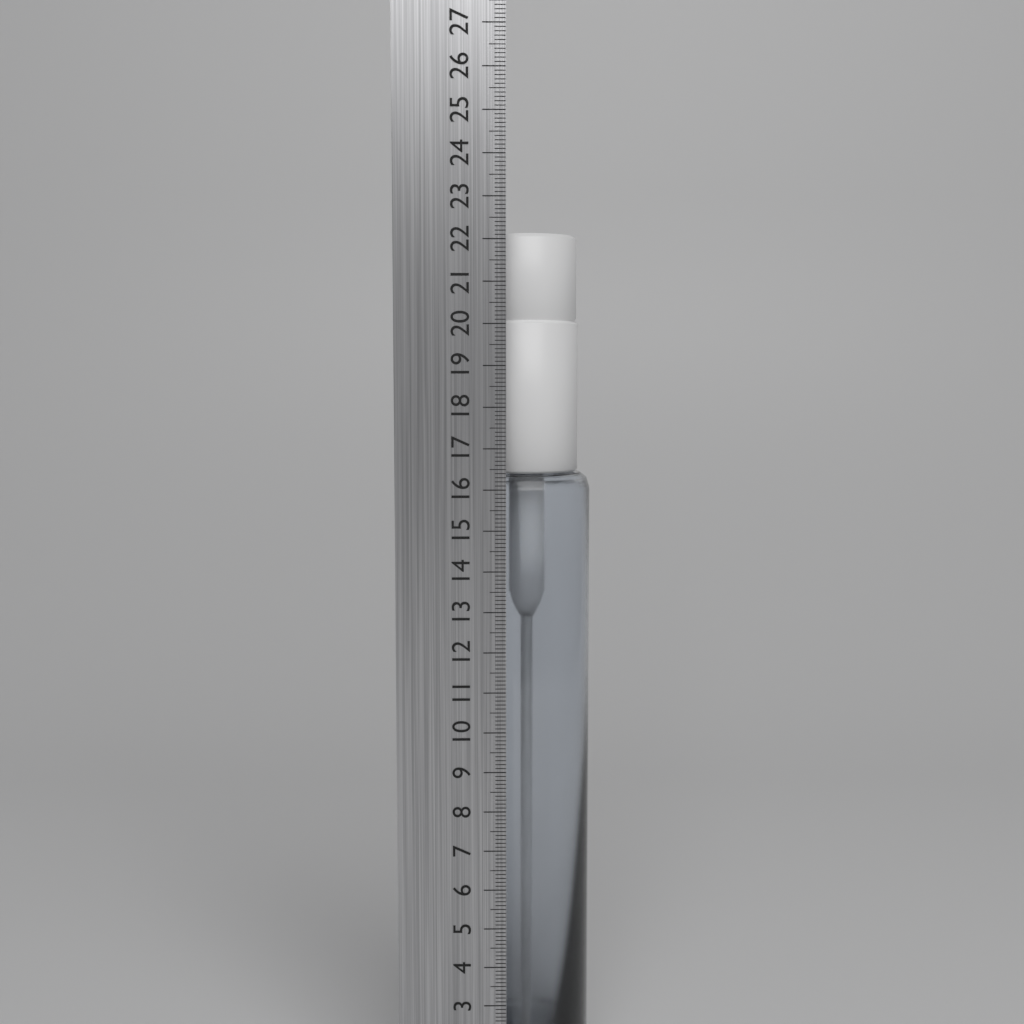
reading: 22.2 cm
